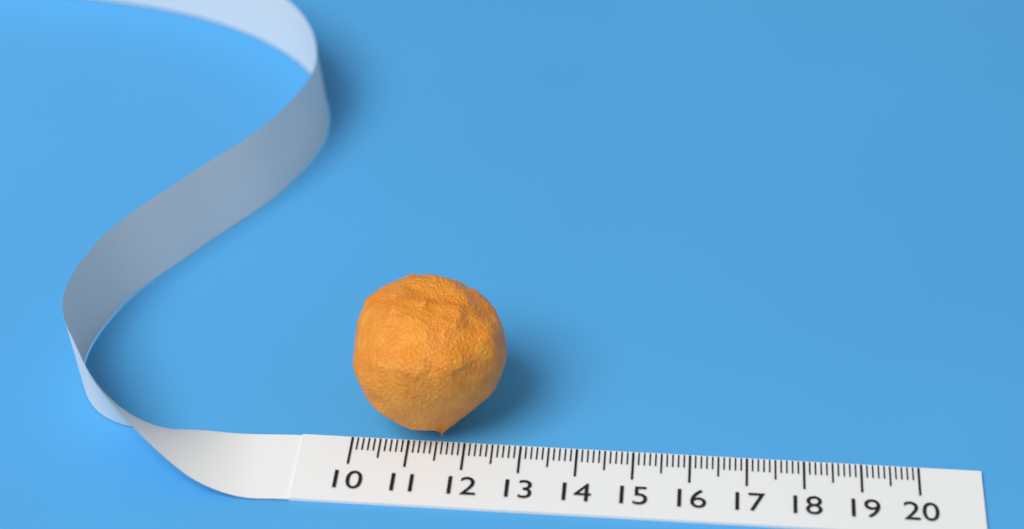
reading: 12.7 (no unit)
